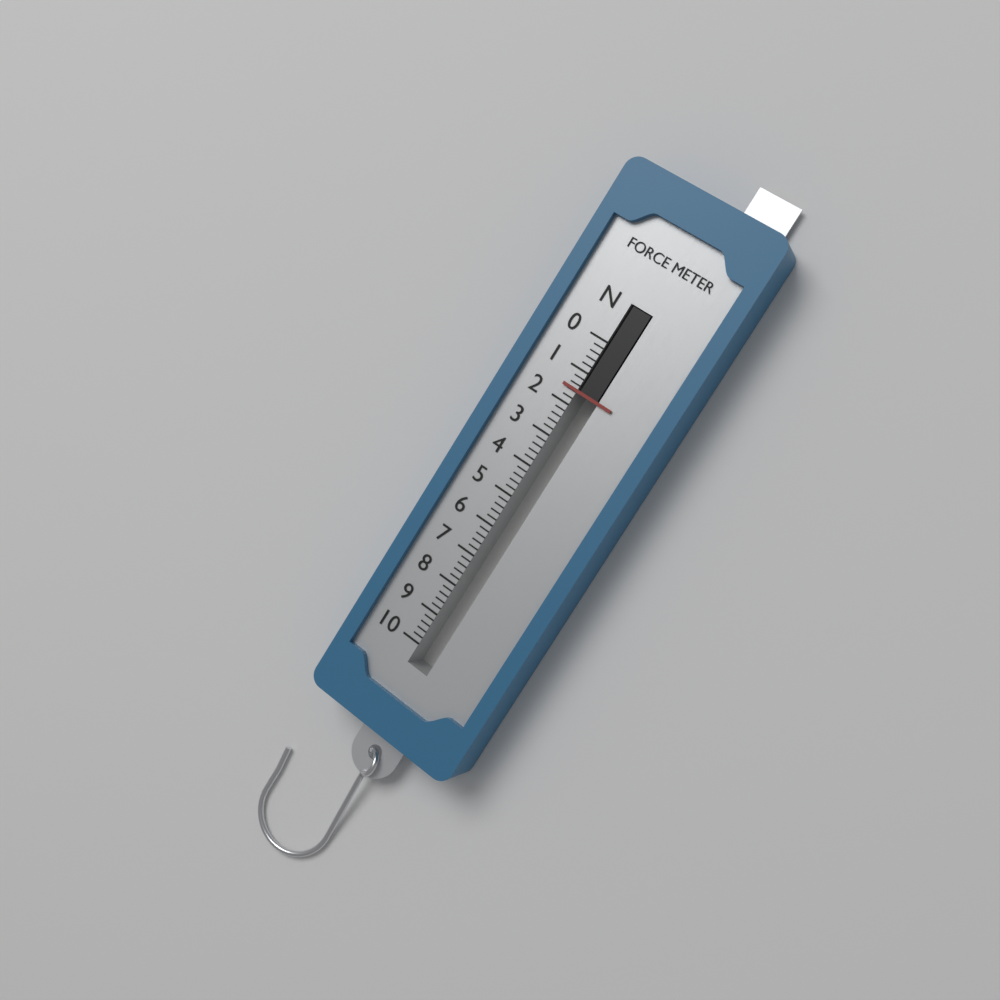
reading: 1.6 N
